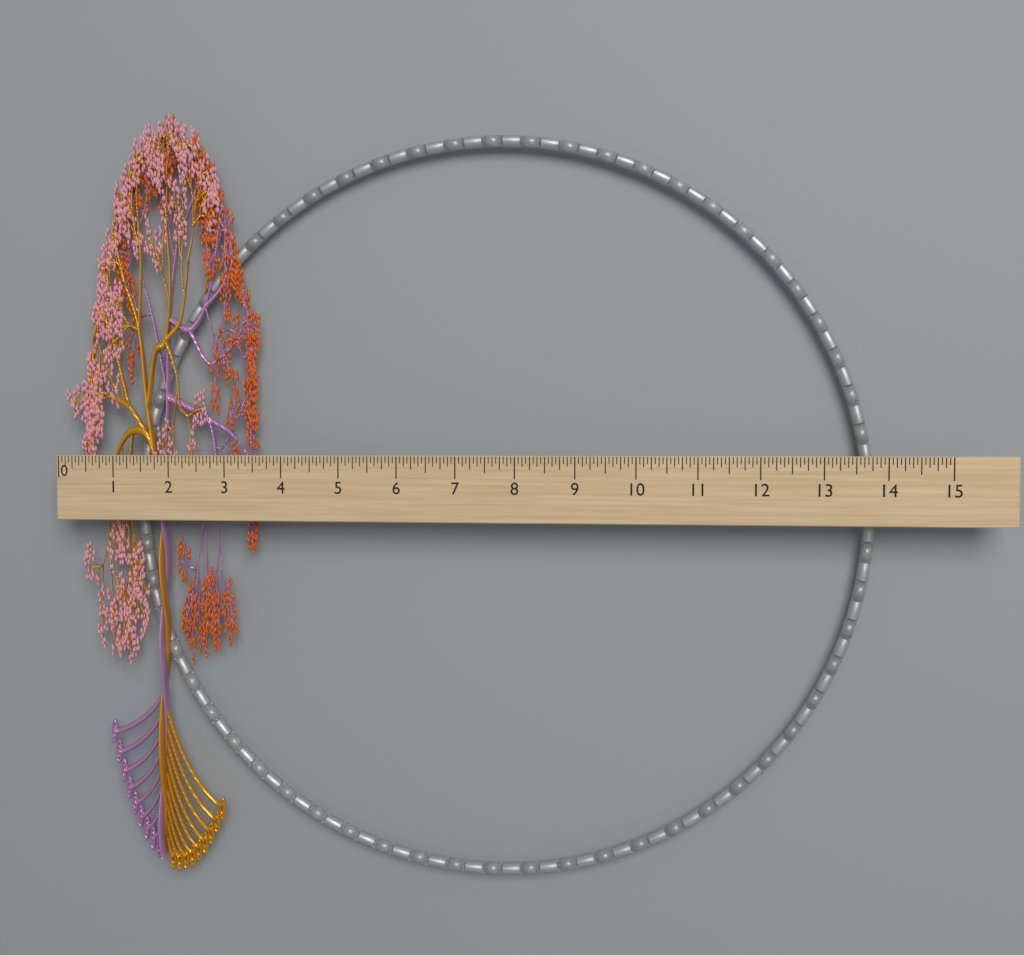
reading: 3.5000 (no unit)
